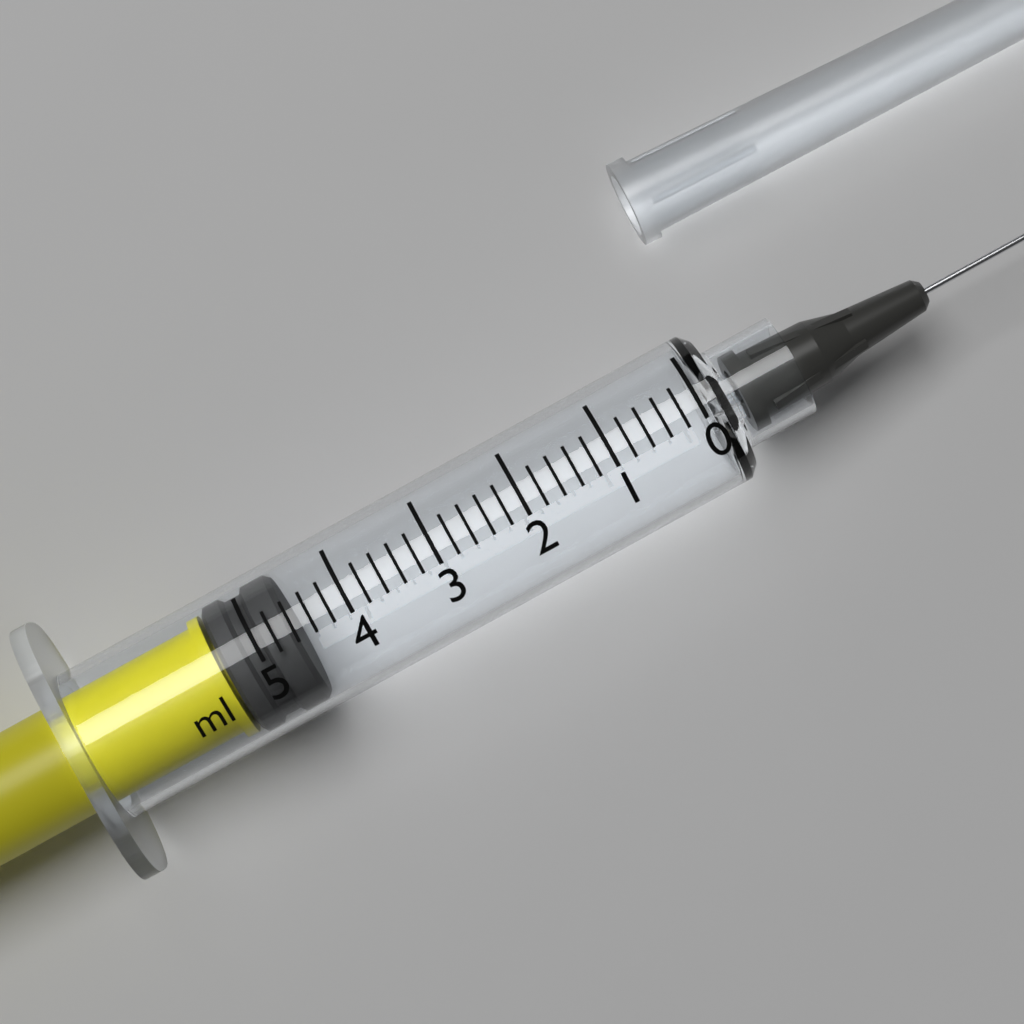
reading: 4.6 ml
